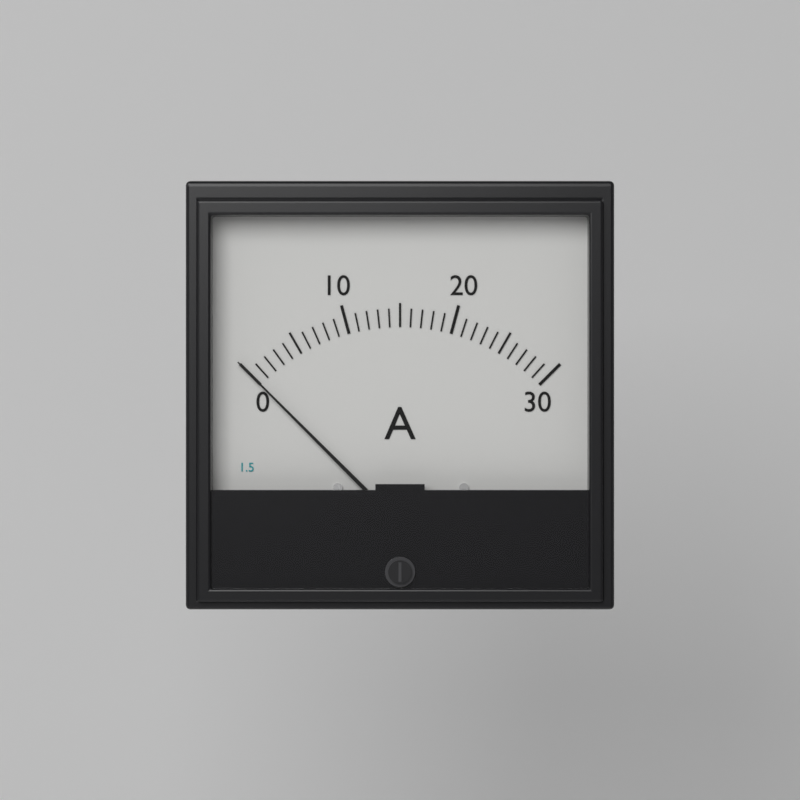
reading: 0 A
